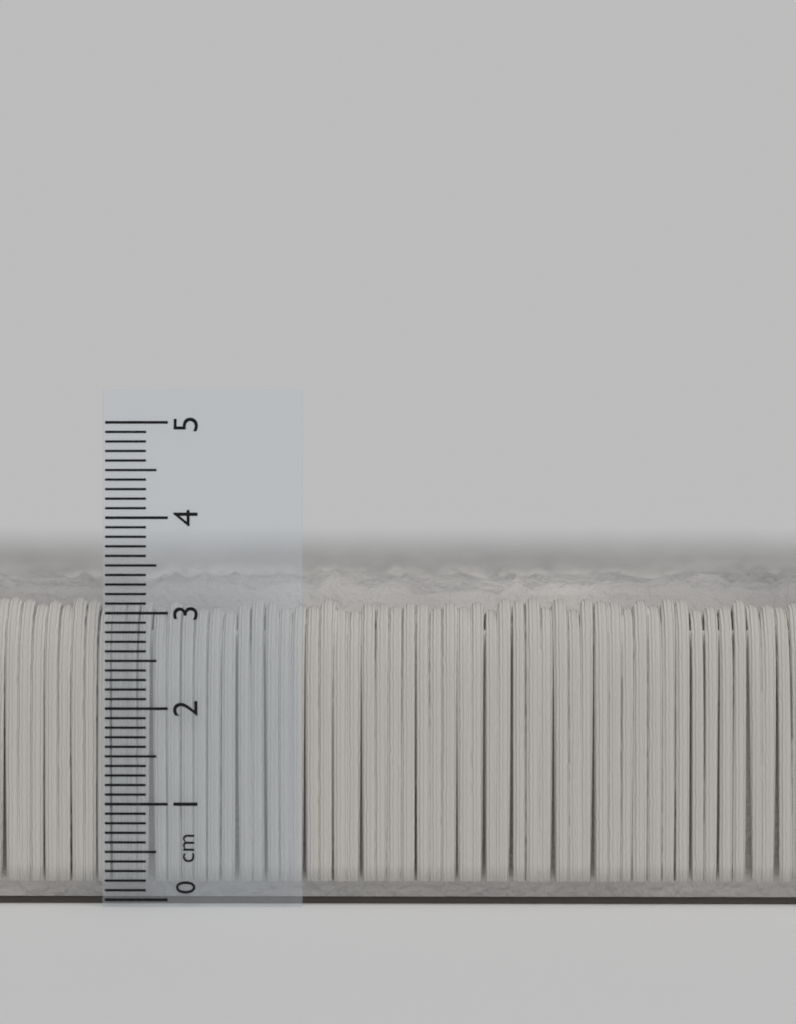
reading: 3.5 cm
